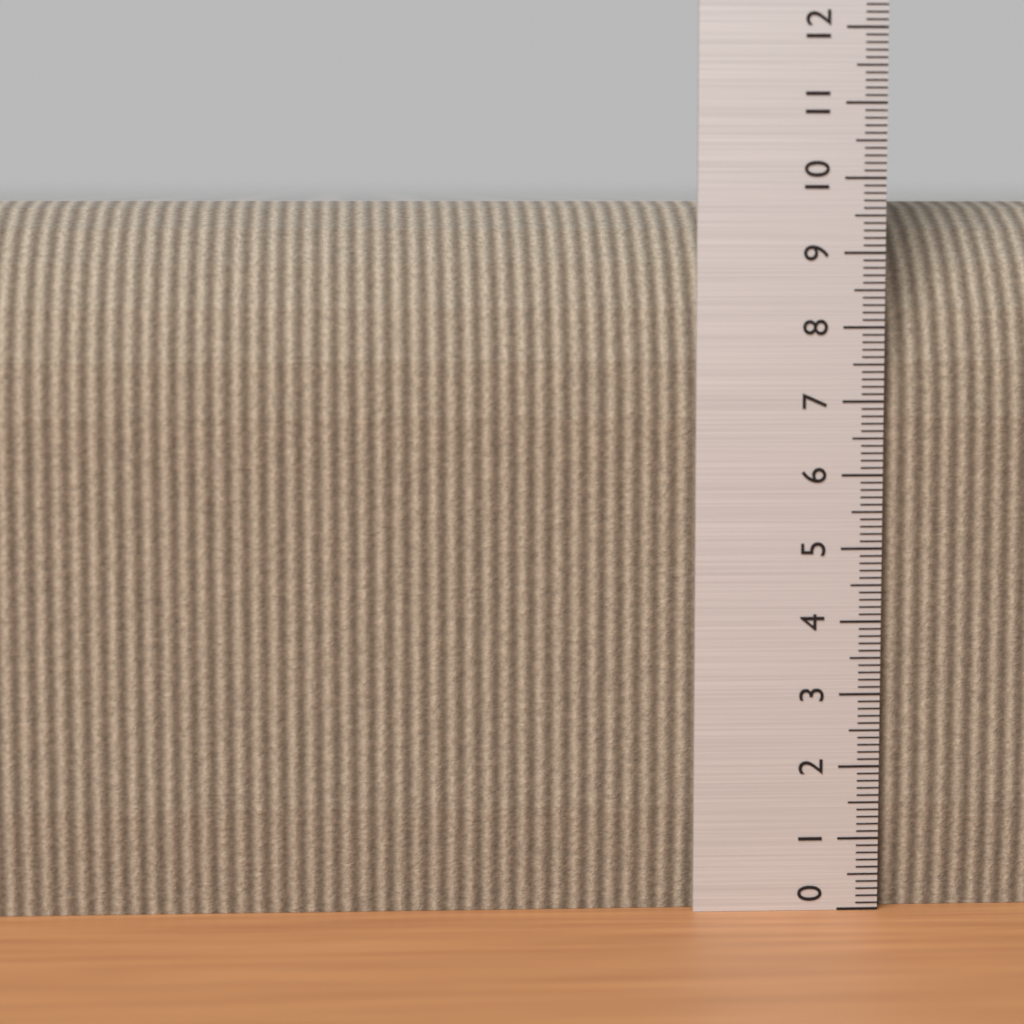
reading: 9.7 (no unit)
